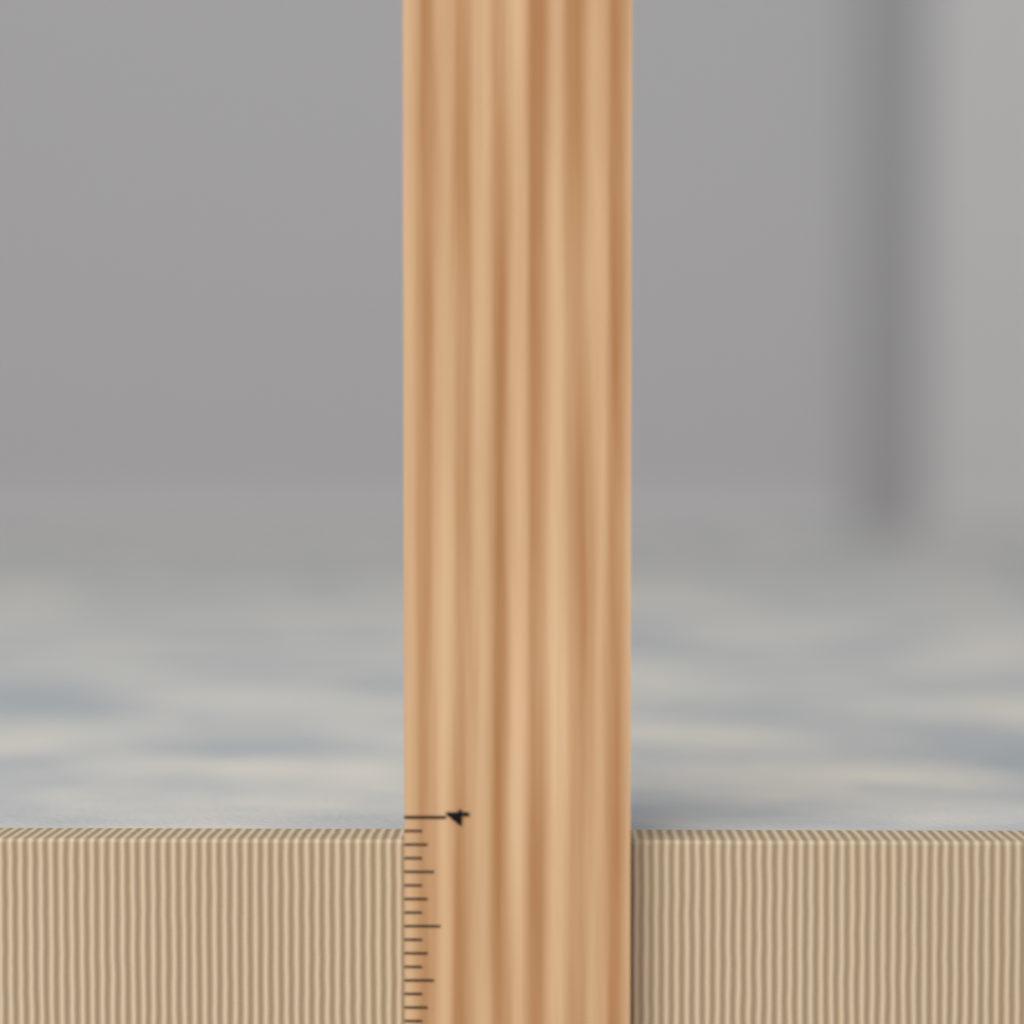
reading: 3.8750 inch
